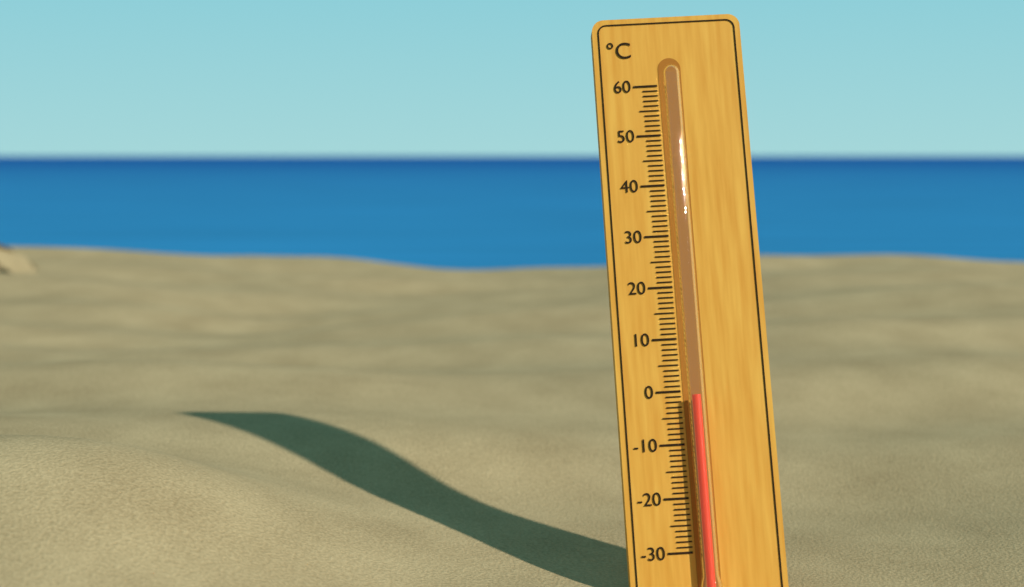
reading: -1 °C
